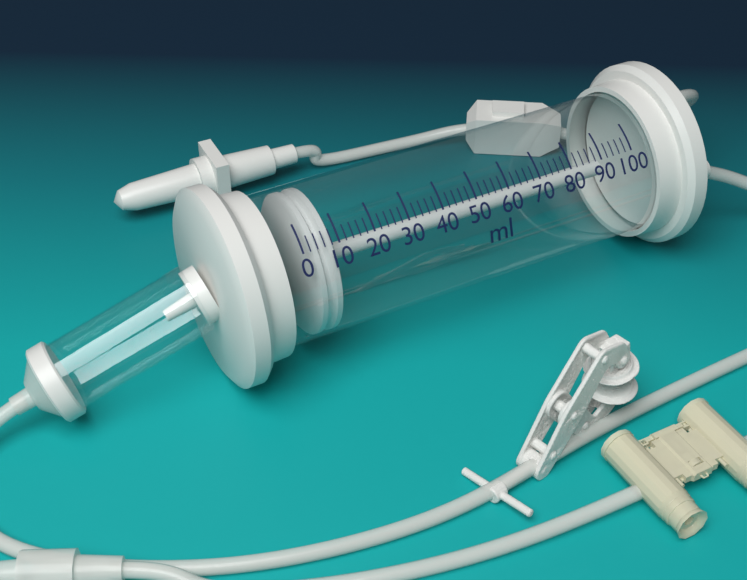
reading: 2 ml
